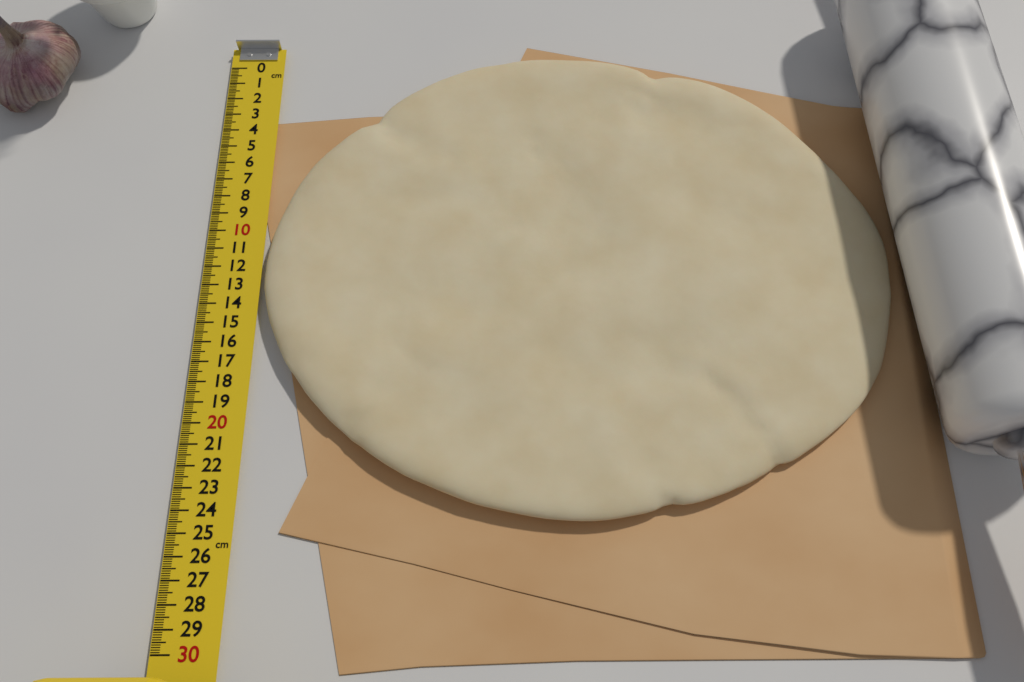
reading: 24.7 cm
